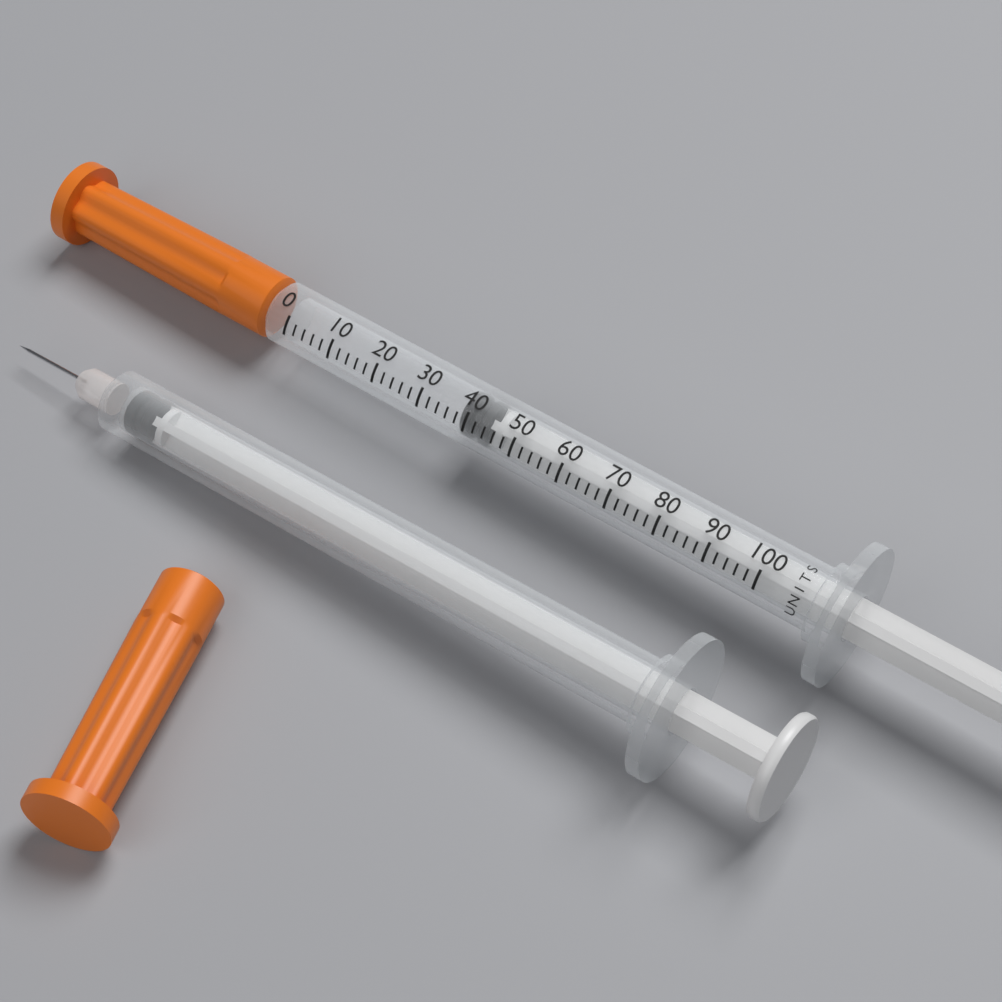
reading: 38 units
